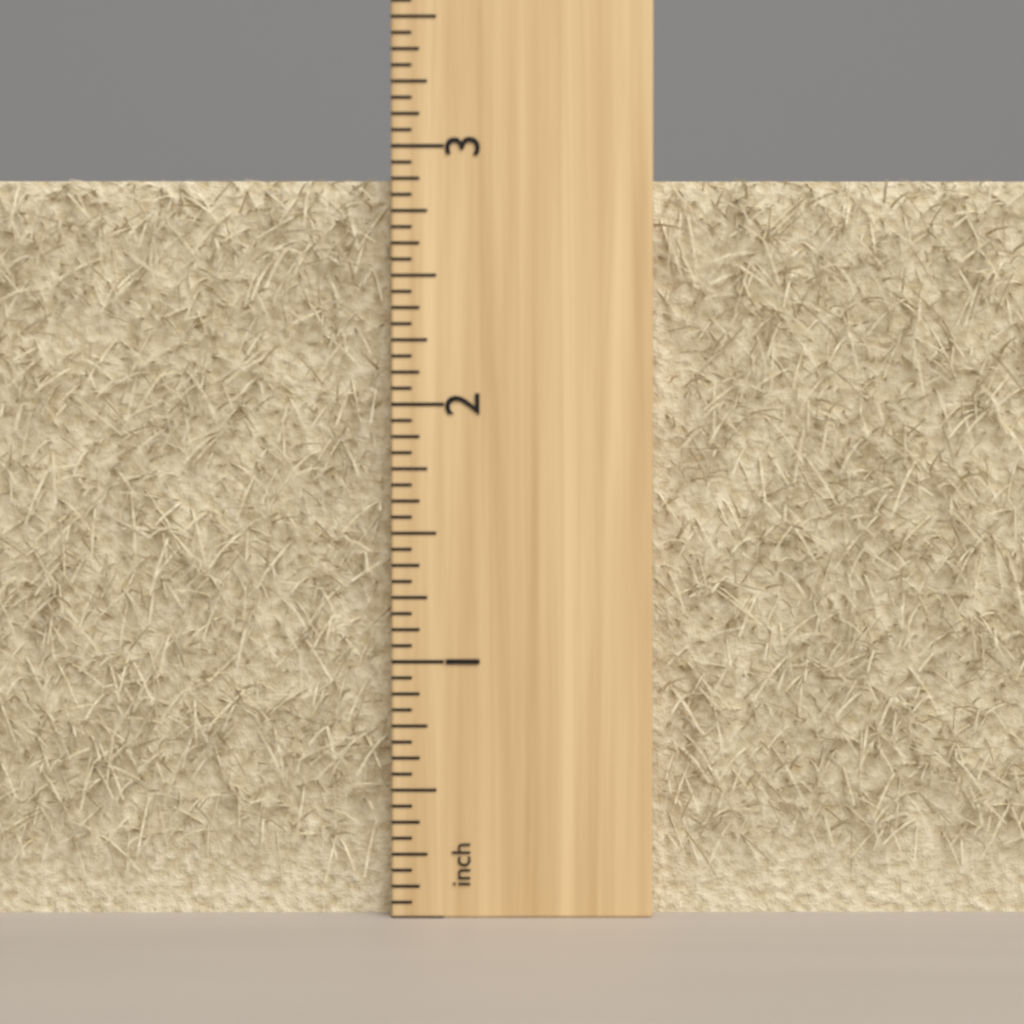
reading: 2.8750 inch
